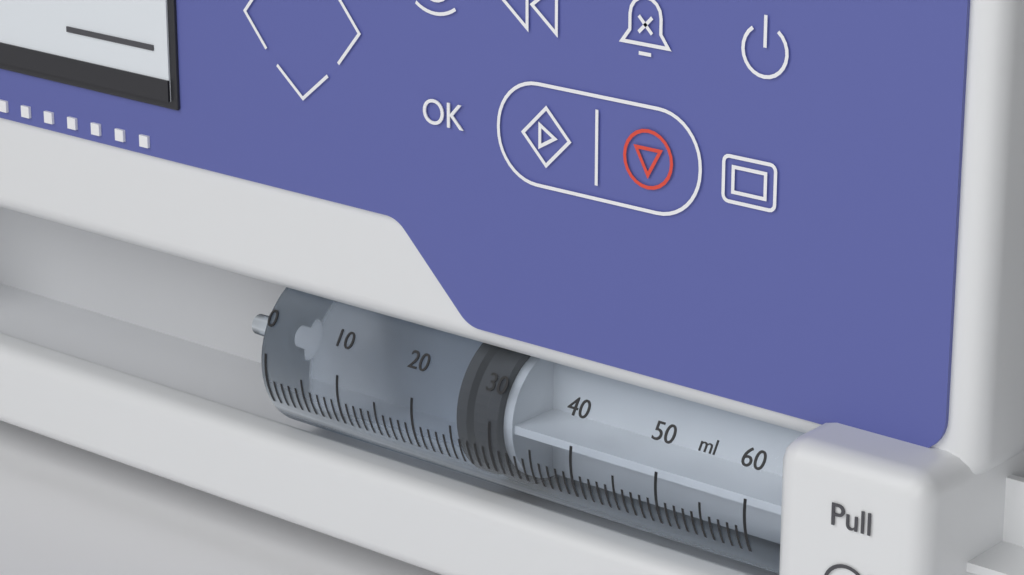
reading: 25 ml
